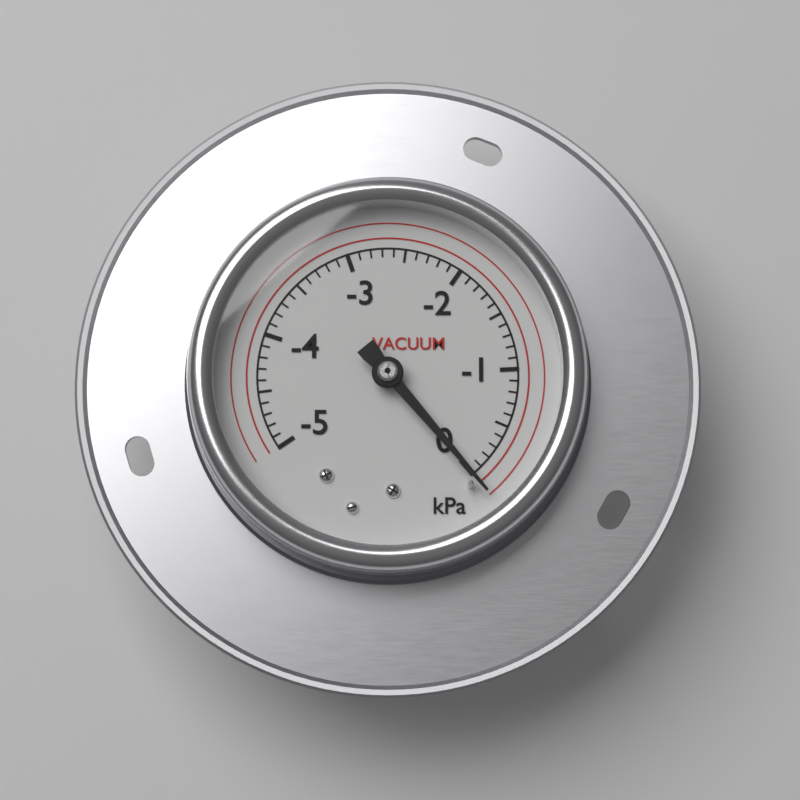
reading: 0.0 kPa
